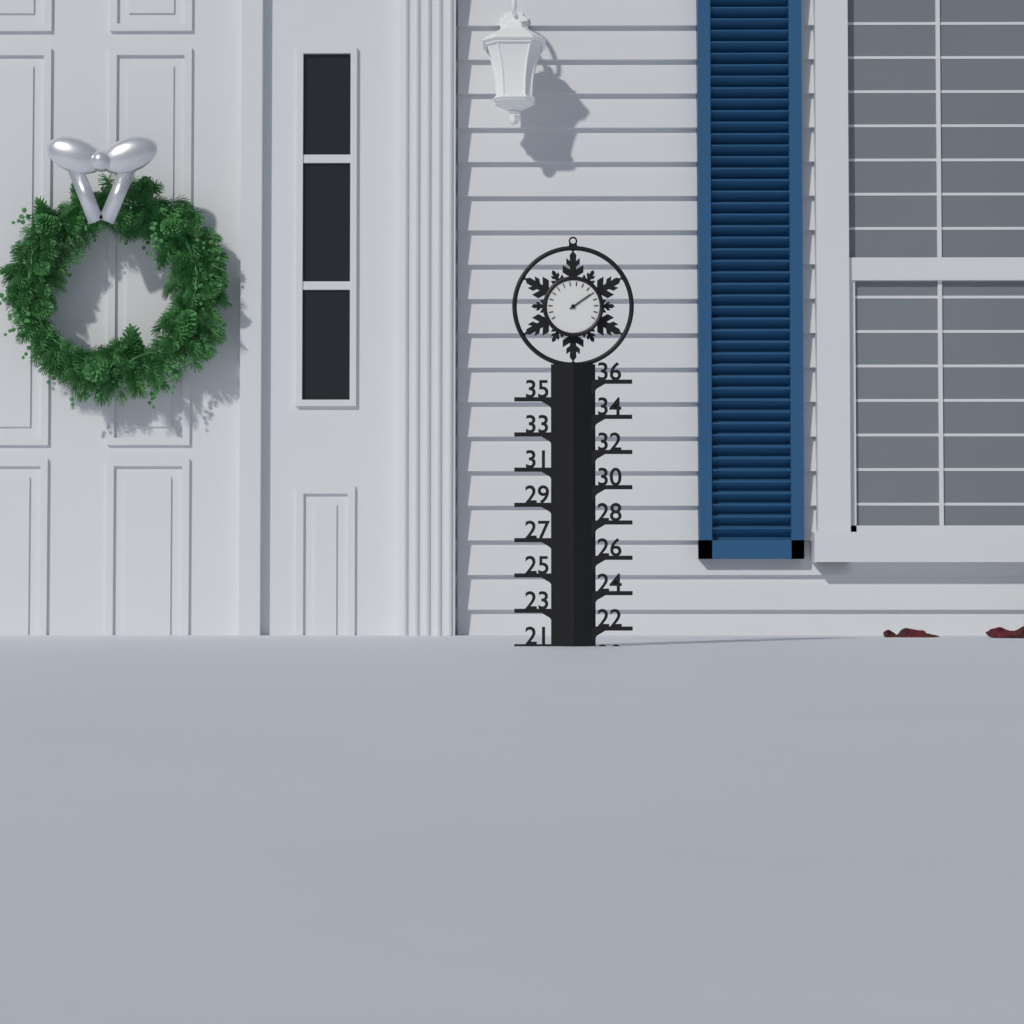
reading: 21 (no unit)
